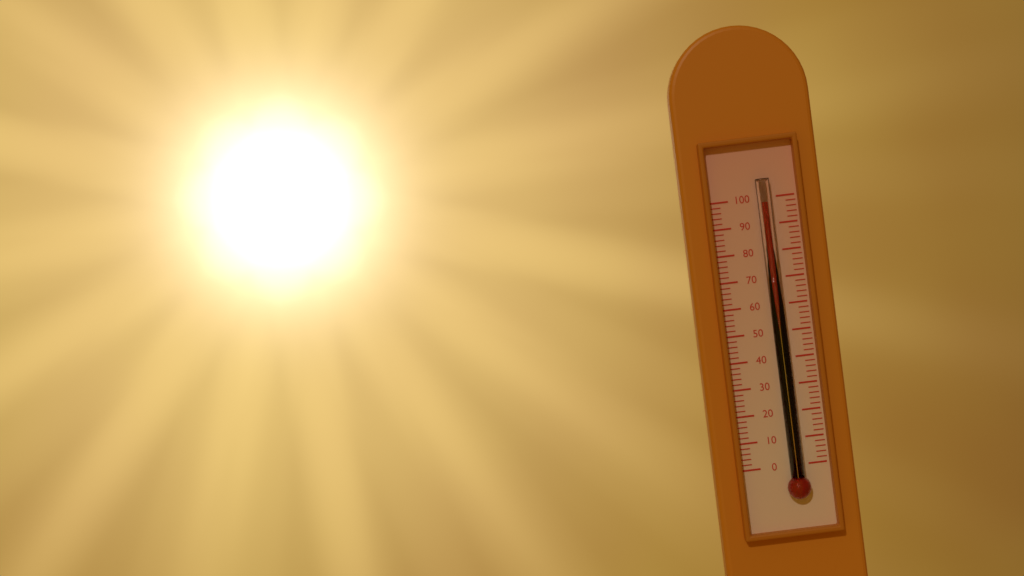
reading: 98 (no unit)
